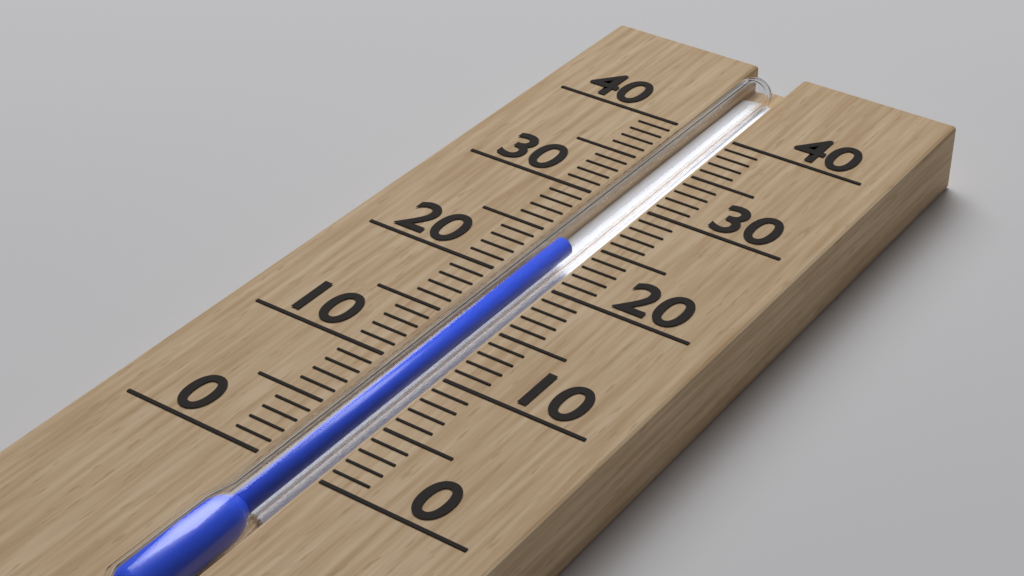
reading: 24 (no unit)
